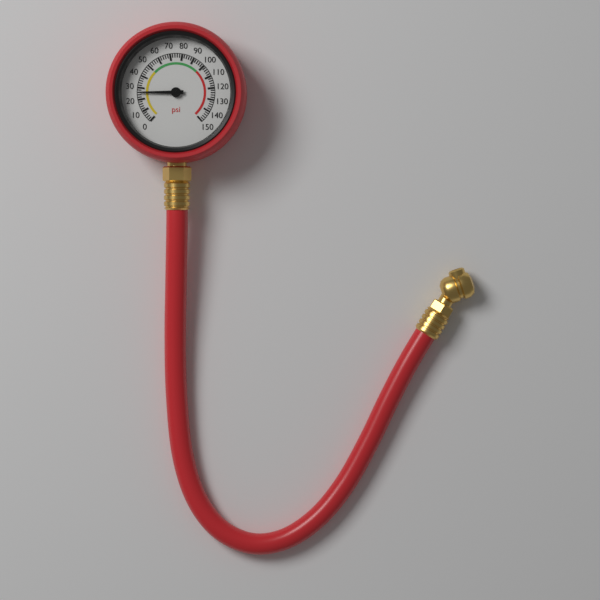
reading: 26 psi
